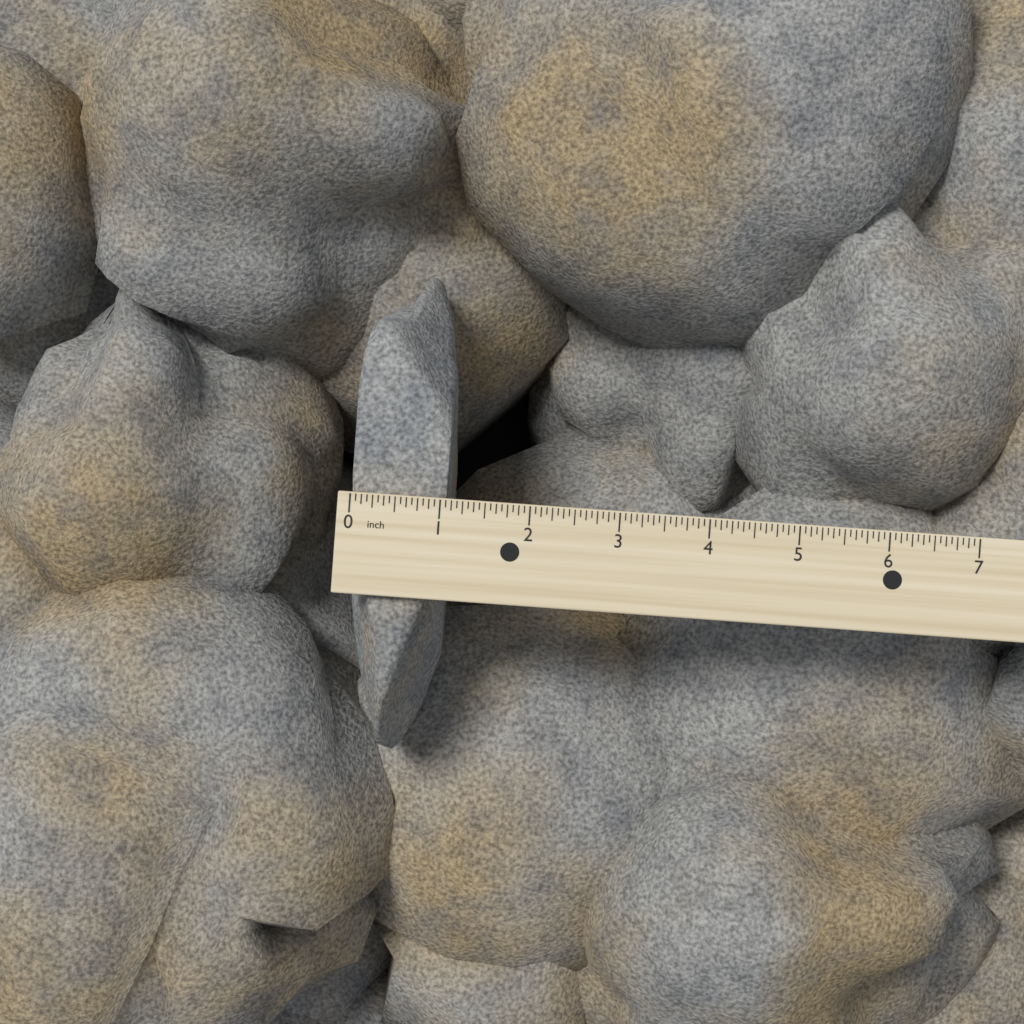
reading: 1.0625 inch
